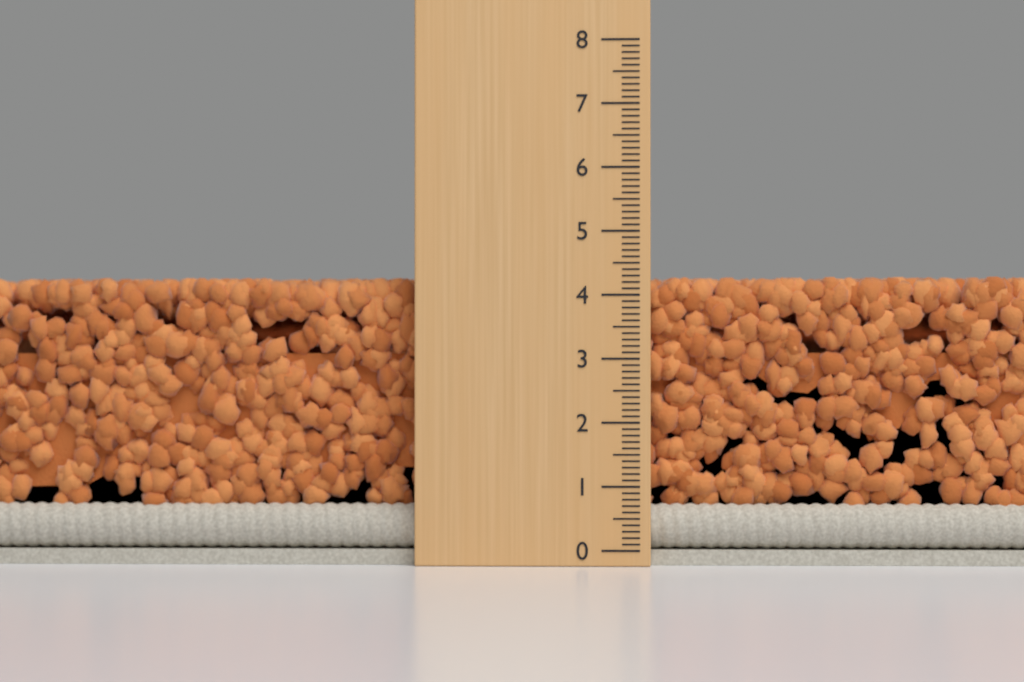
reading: 4.3 (no unit)
